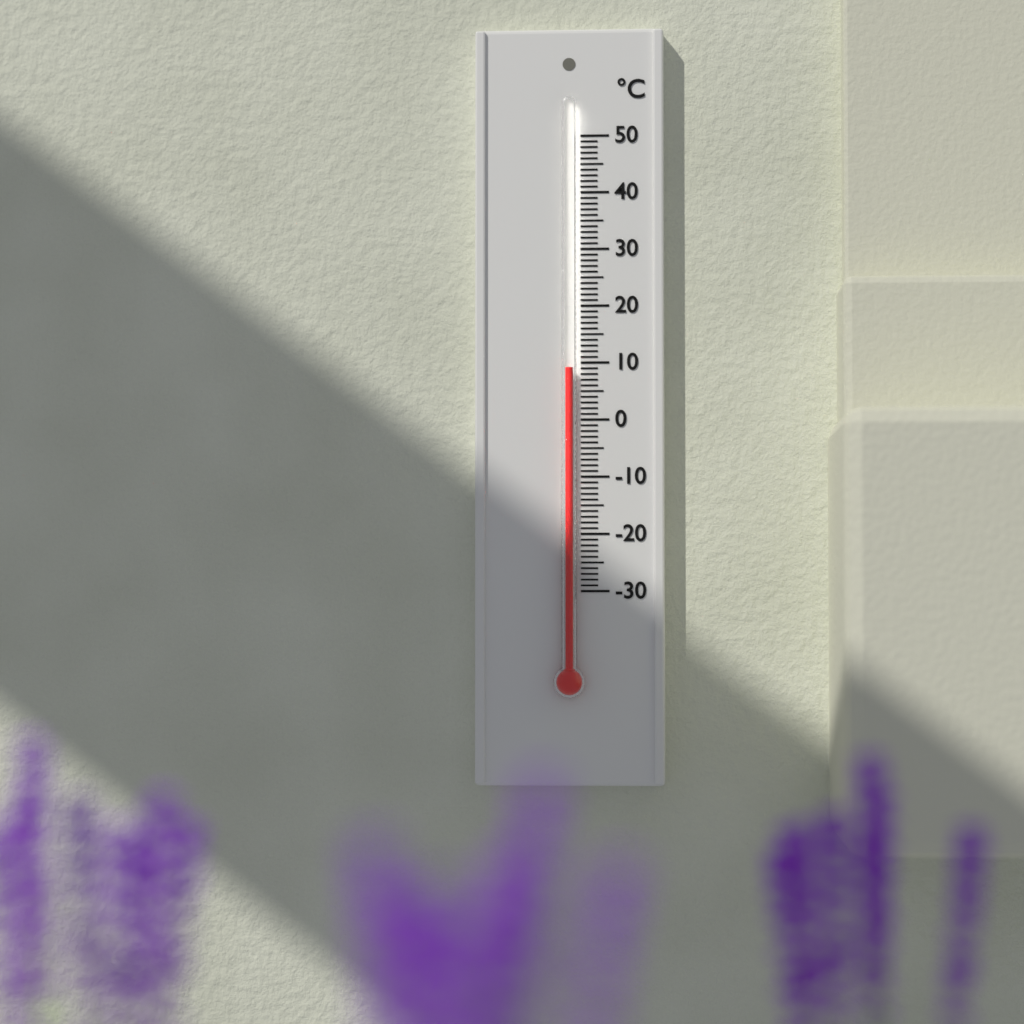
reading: 9 °C
